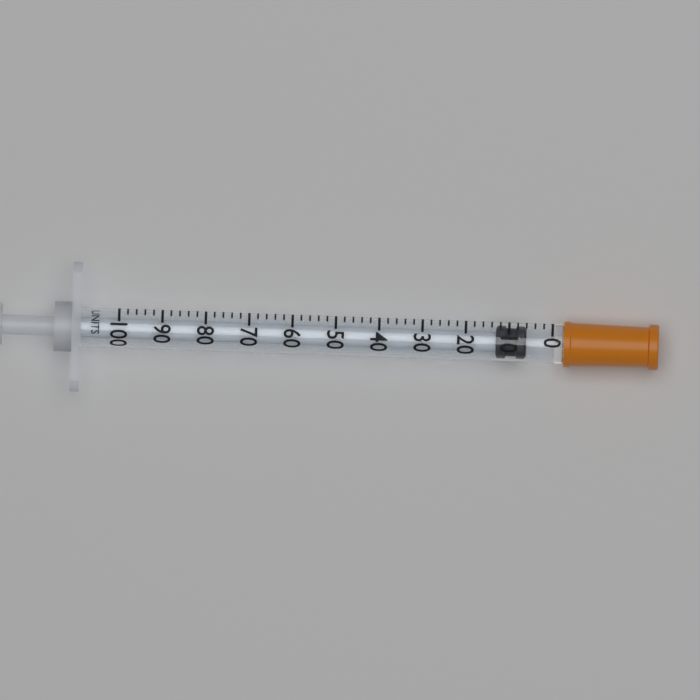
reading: 6 units
